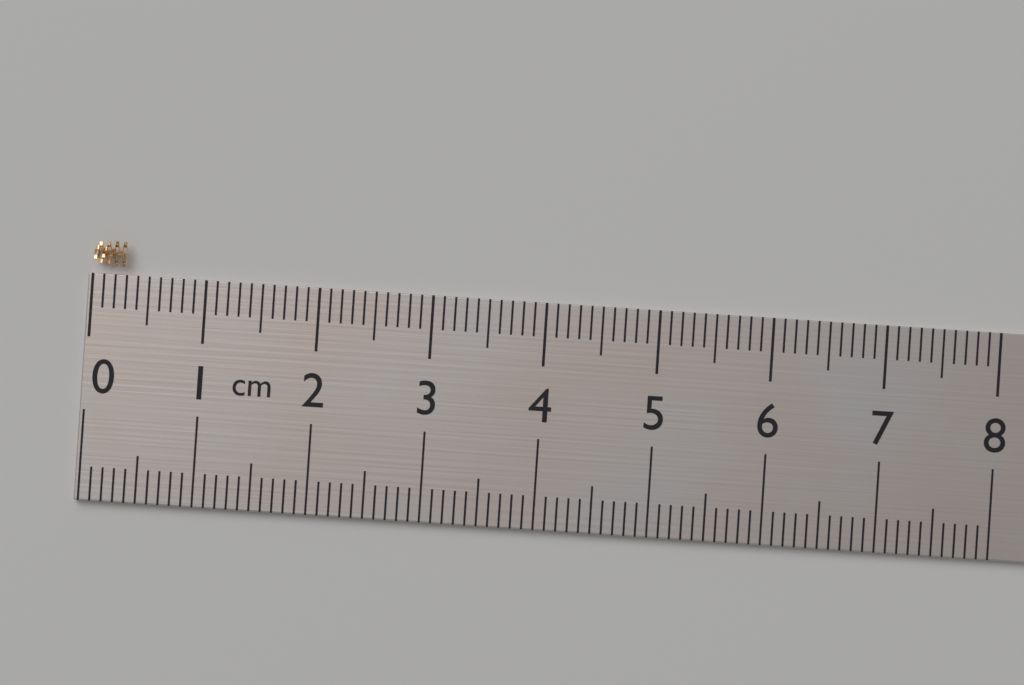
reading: 0.3 cm
